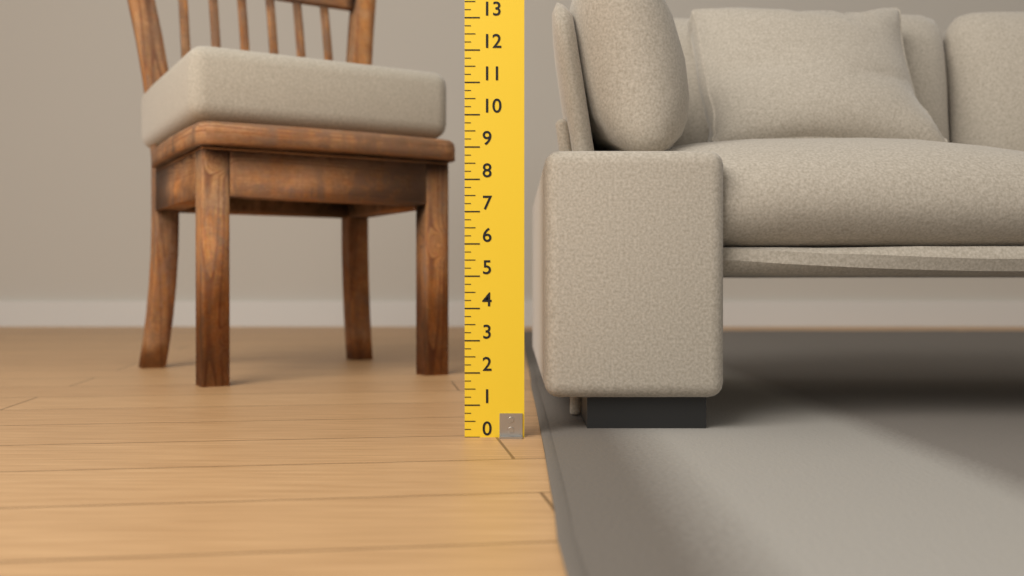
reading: 9.00 (no unit)
